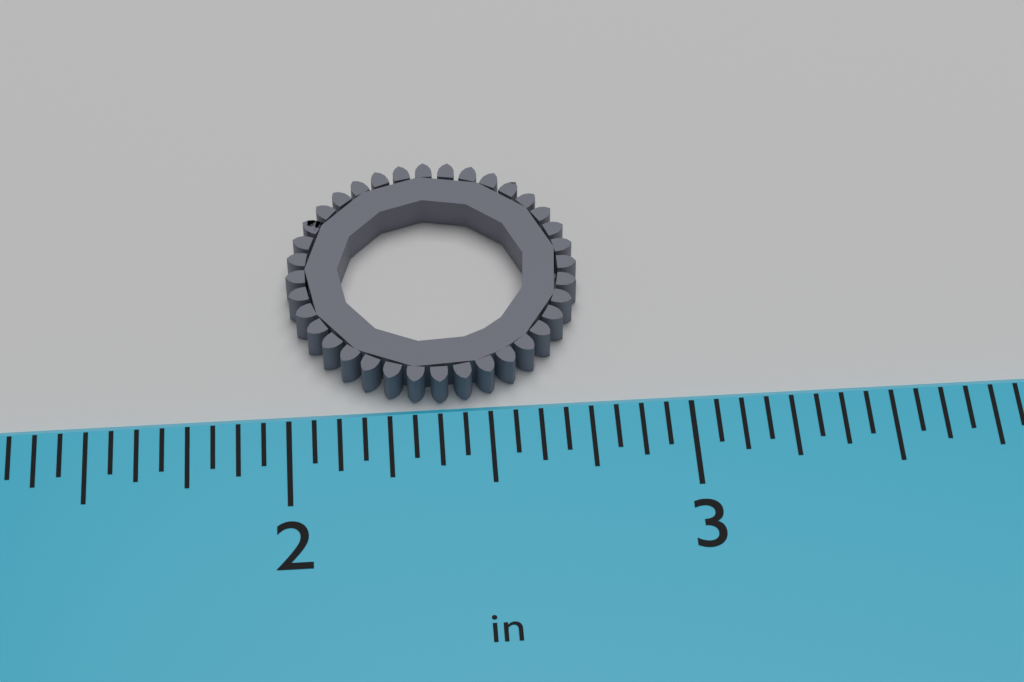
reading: 2.7500 in
